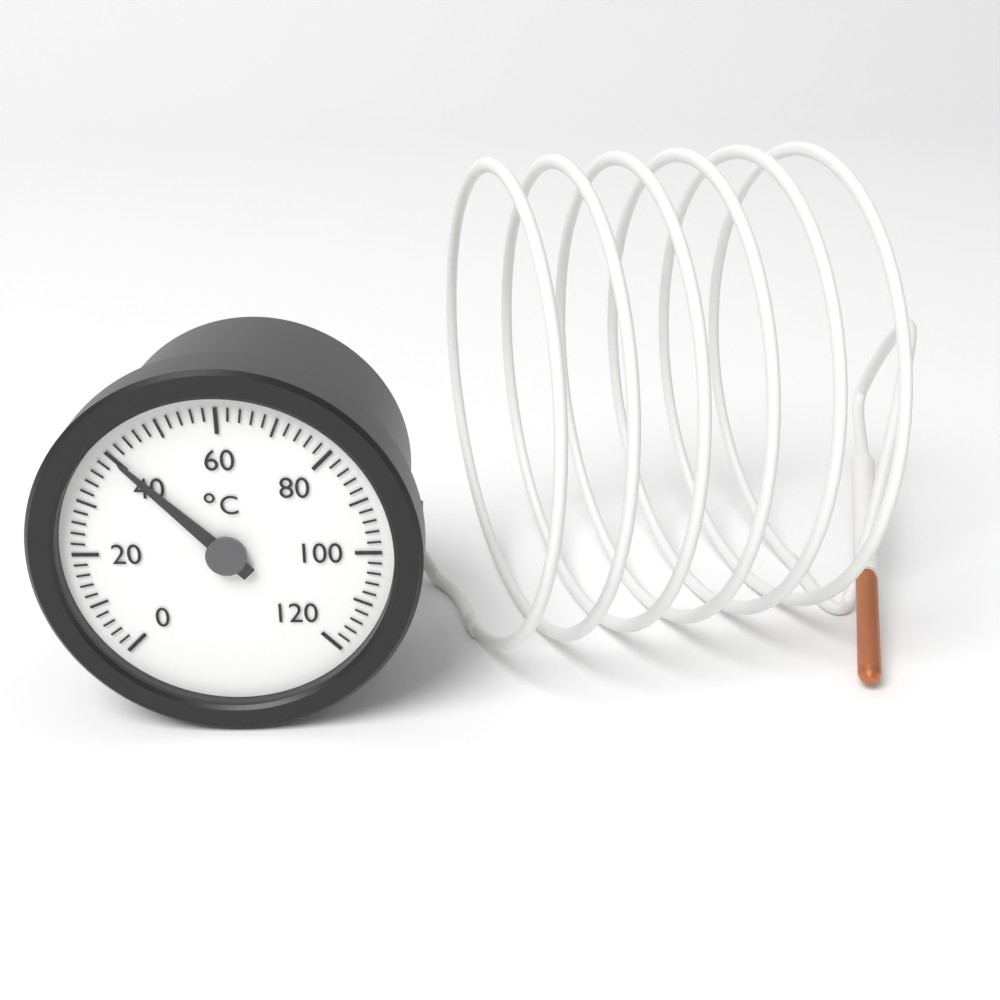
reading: 40 °C
